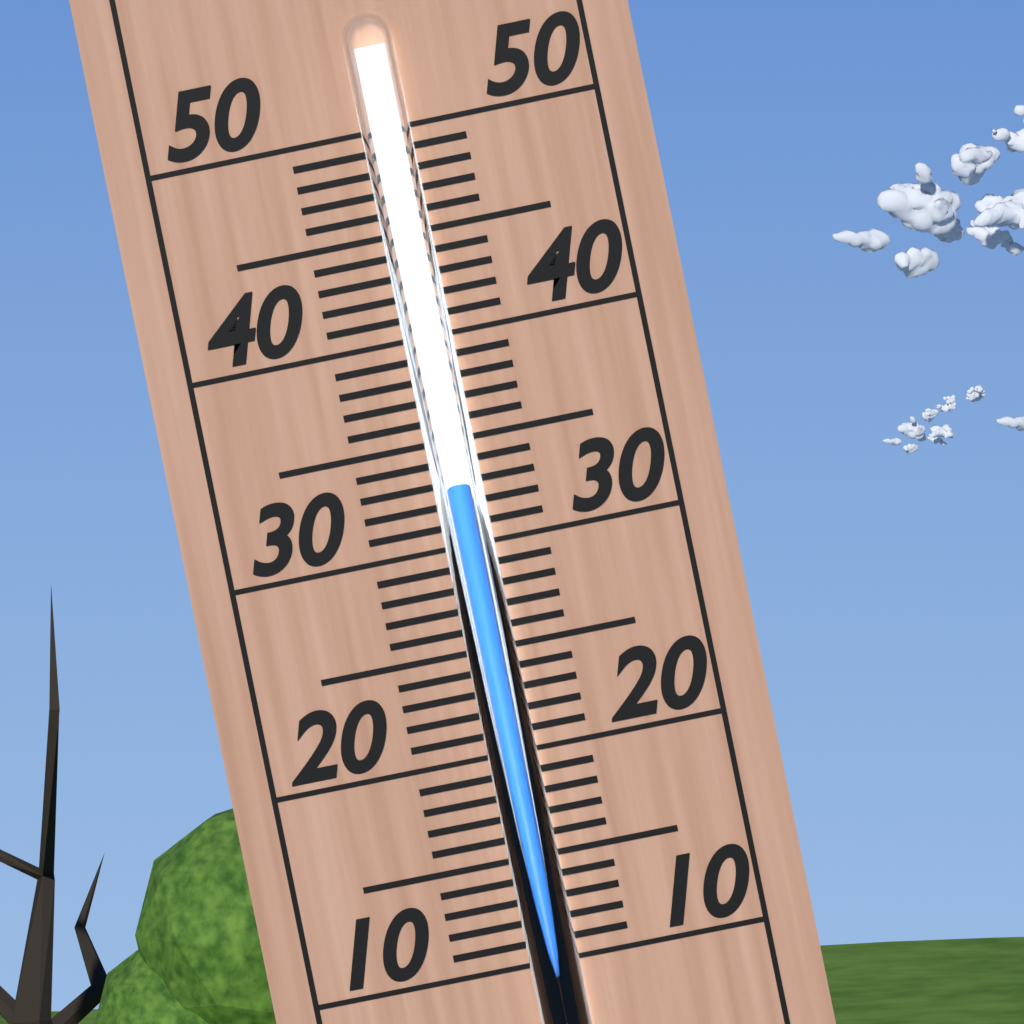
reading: 33 (no unit)
